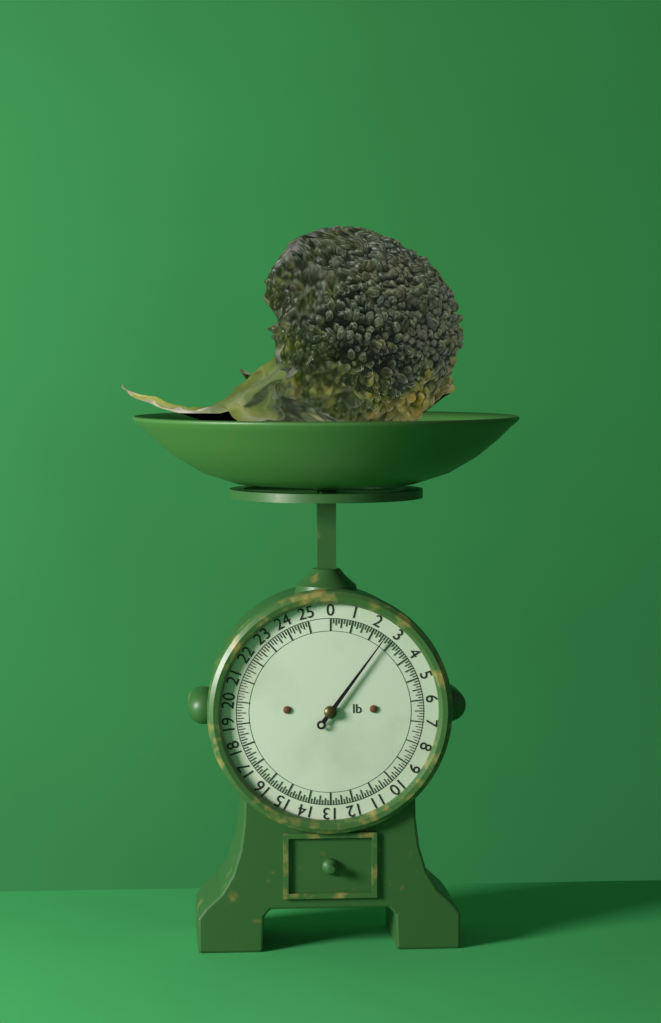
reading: 2.625 lb
